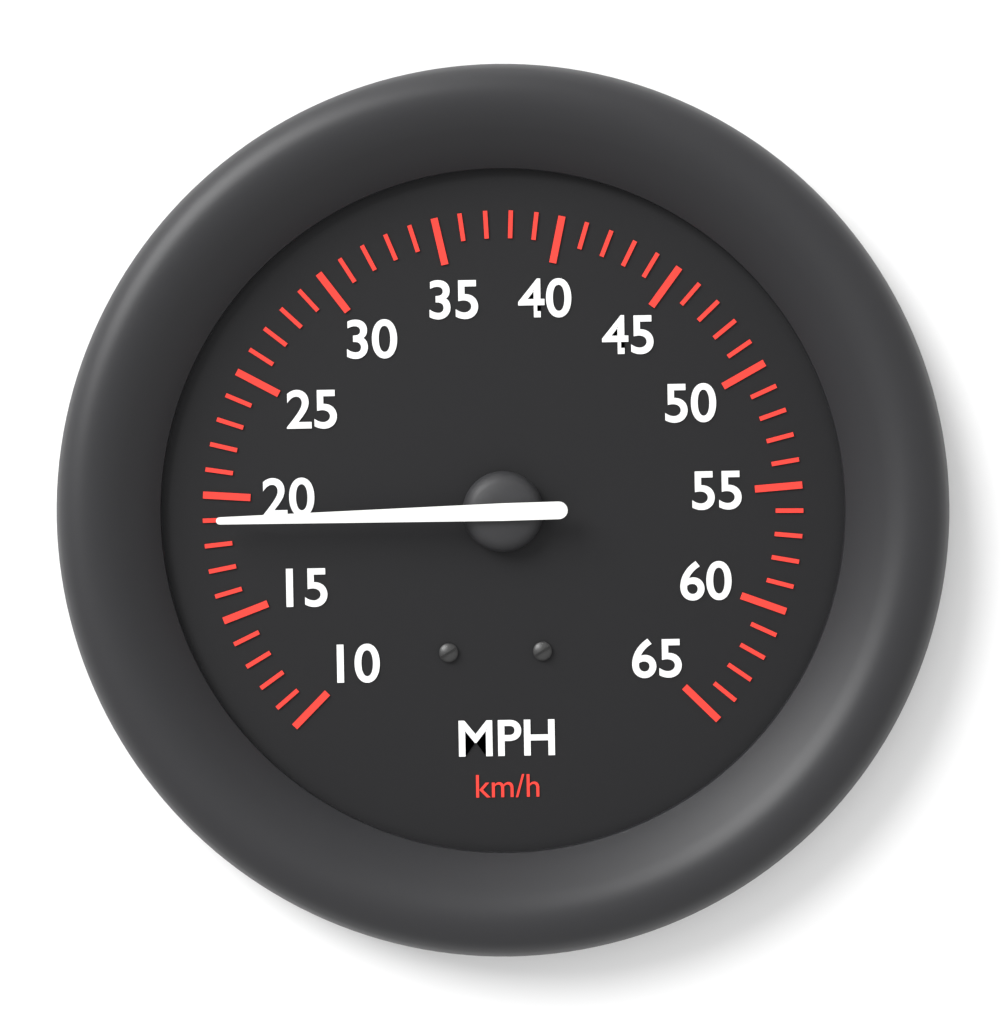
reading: 19 mph
